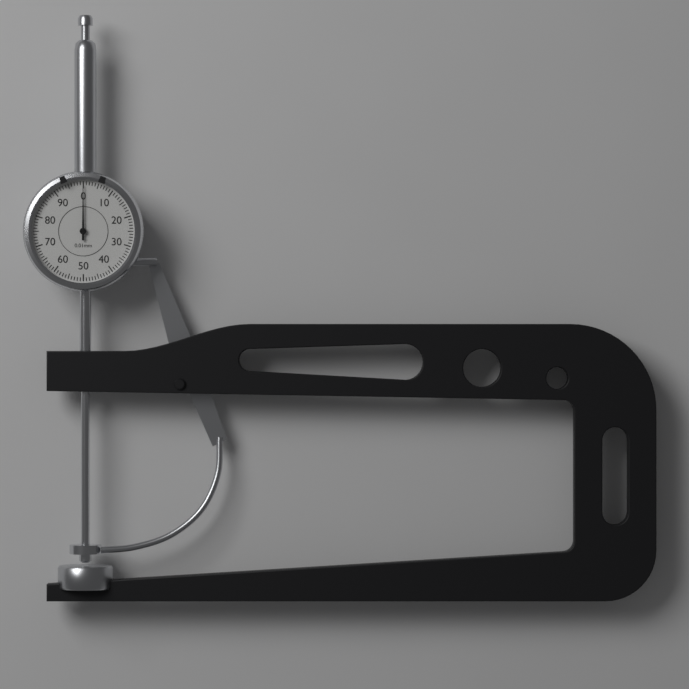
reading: 0.00 mm
